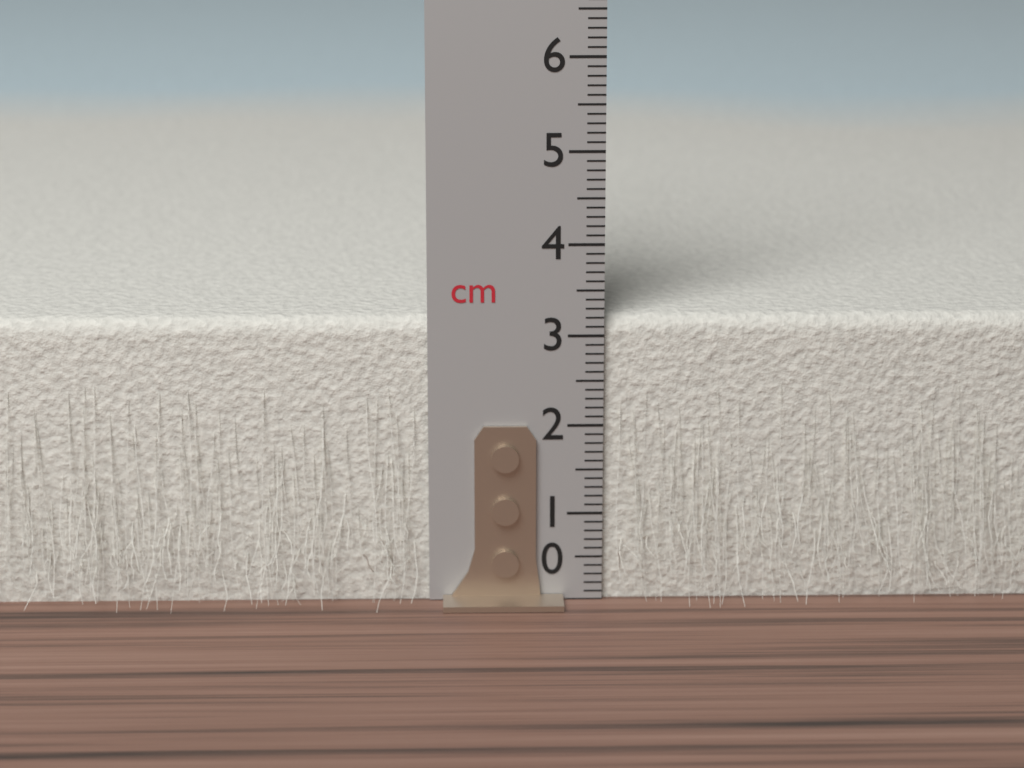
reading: 3.2 cm
